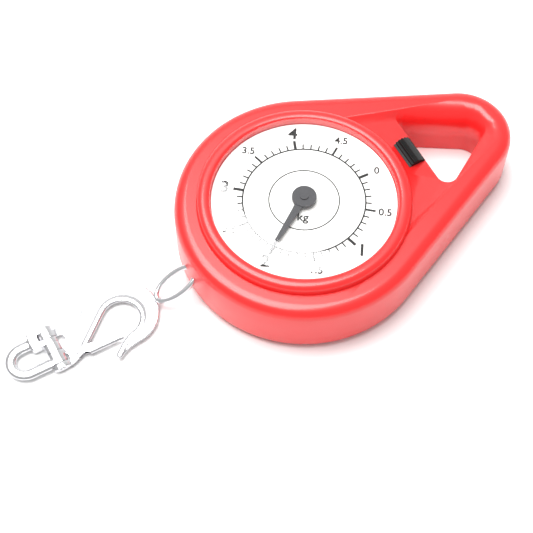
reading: 2.0 kg
